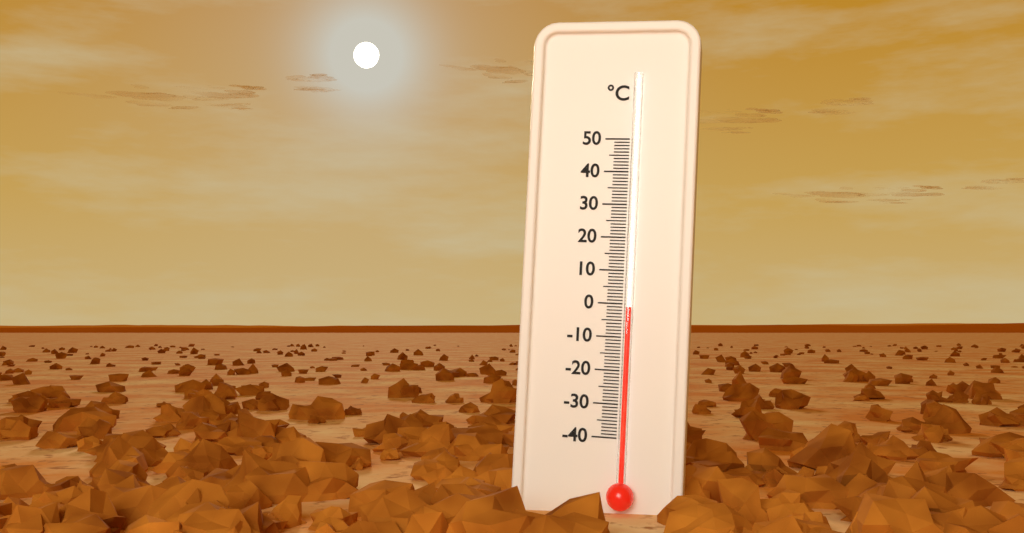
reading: -1 °C
